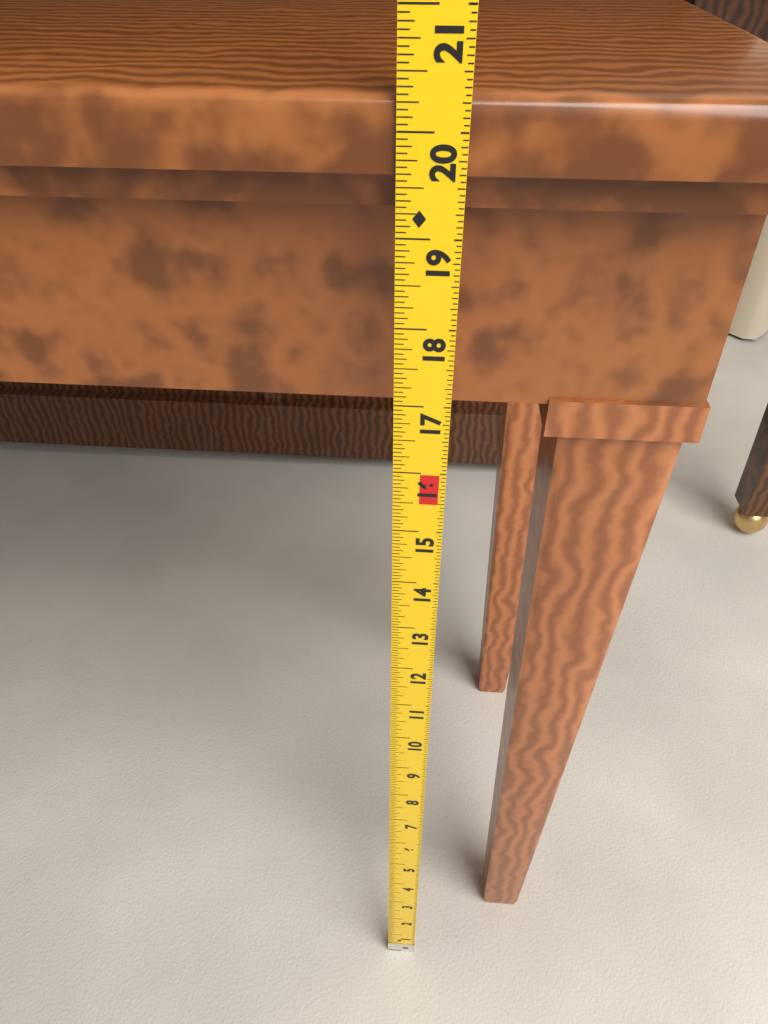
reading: 20.3125 in
